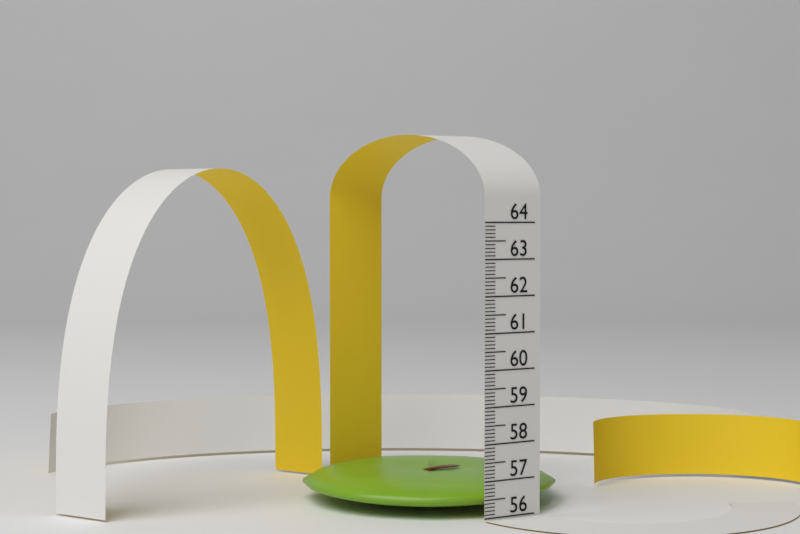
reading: 56.9 (no unit)
